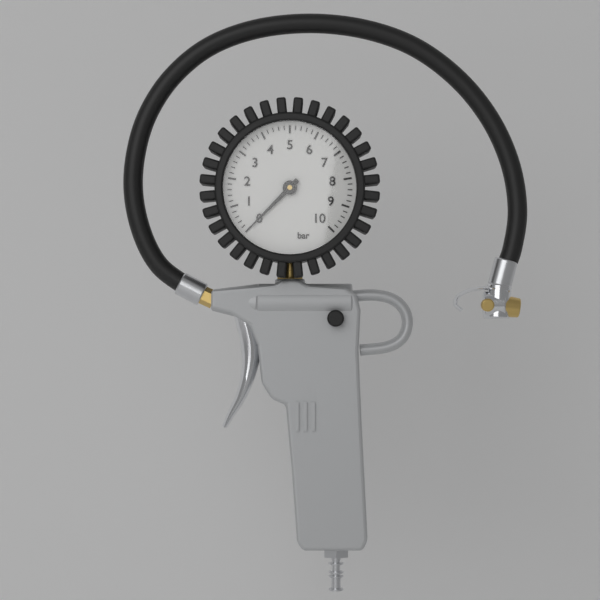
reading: 0.0 bar
